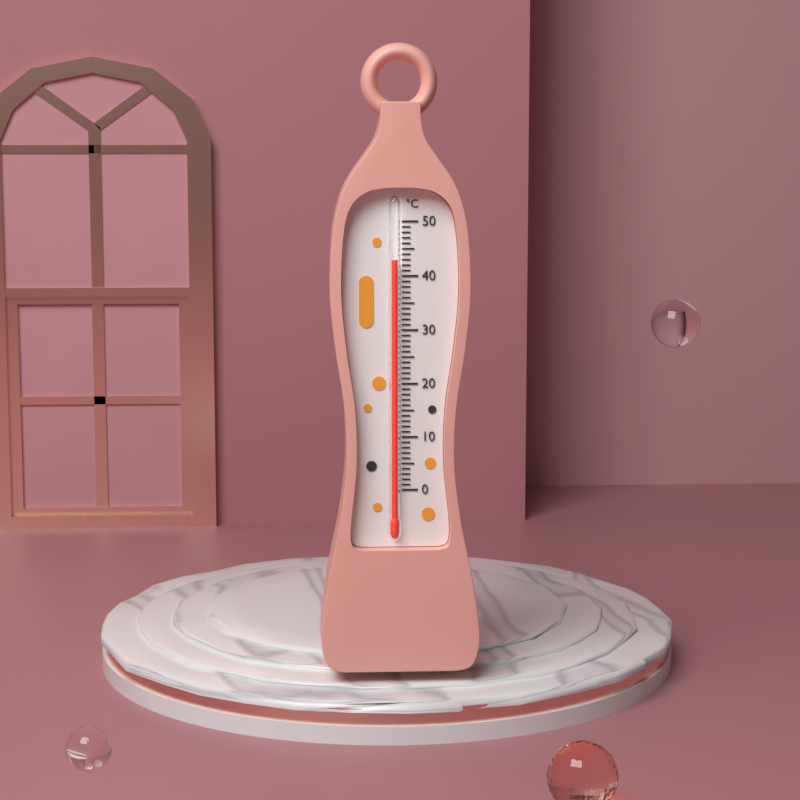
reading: 43 °C
